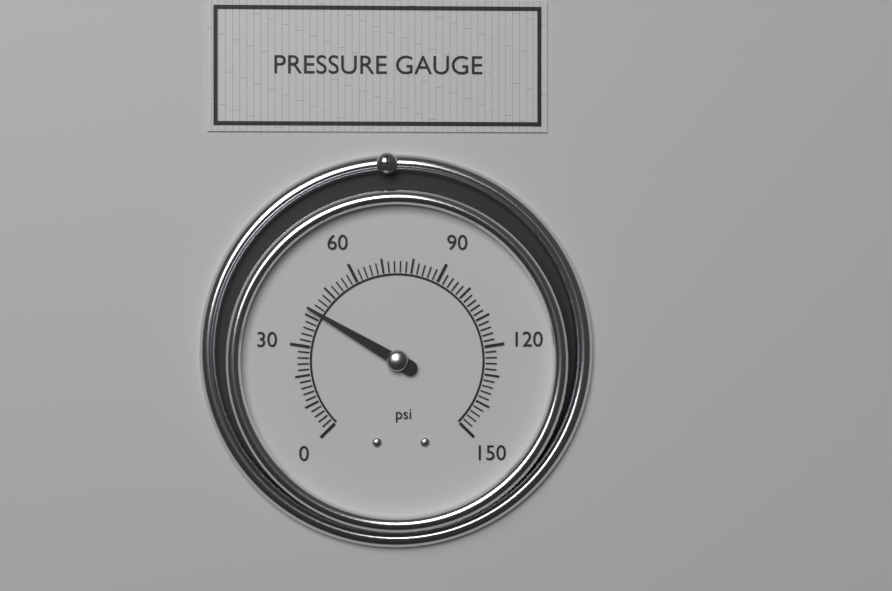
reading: 42 psi
